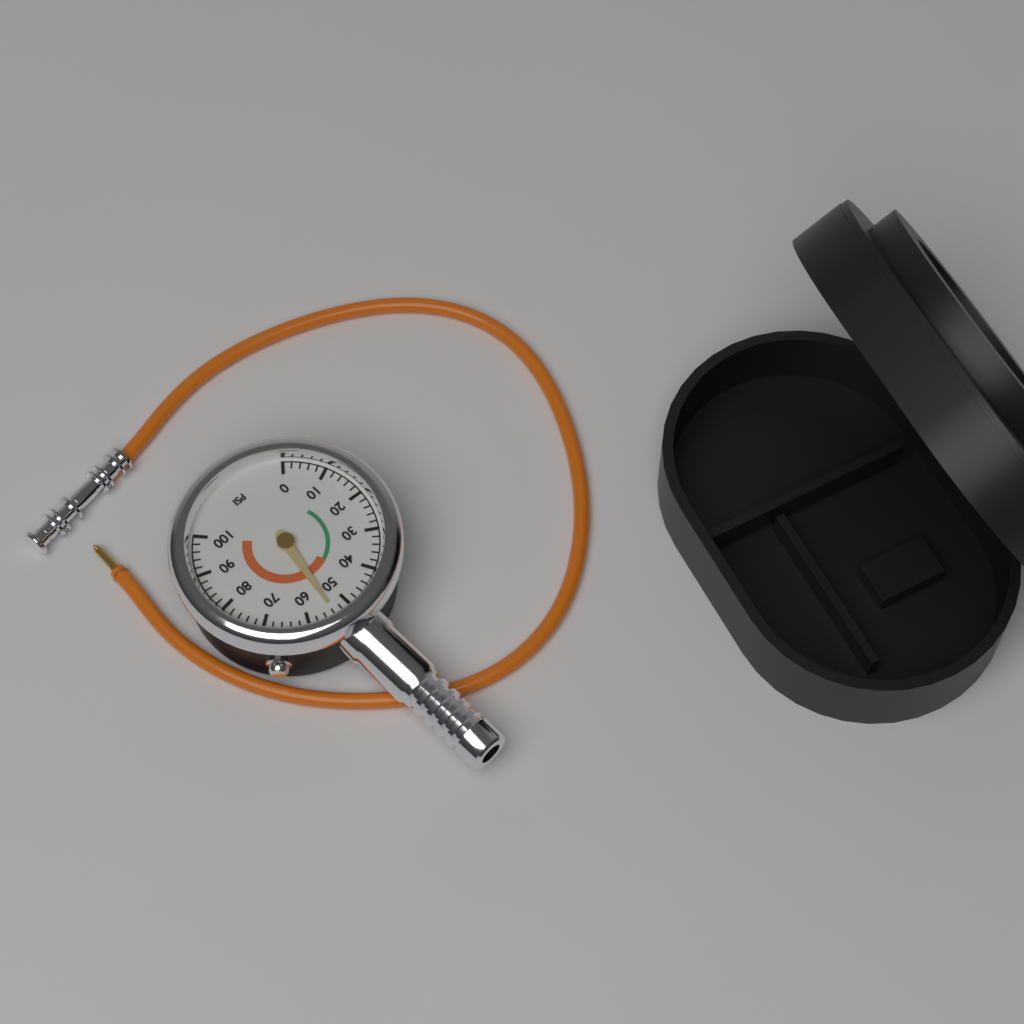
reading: 54 psi
